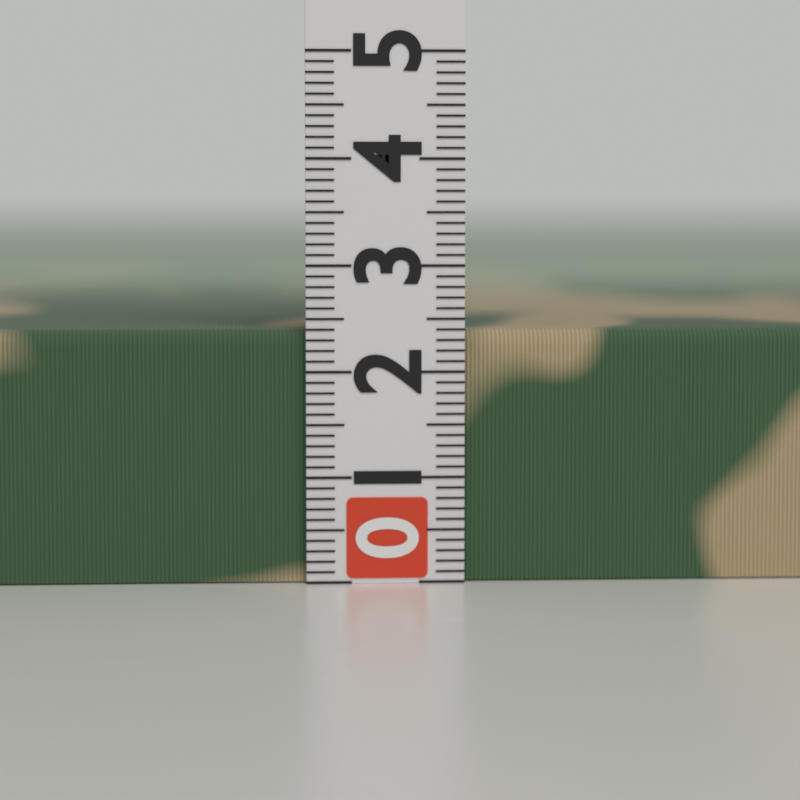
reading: 2.4 (no unit)
